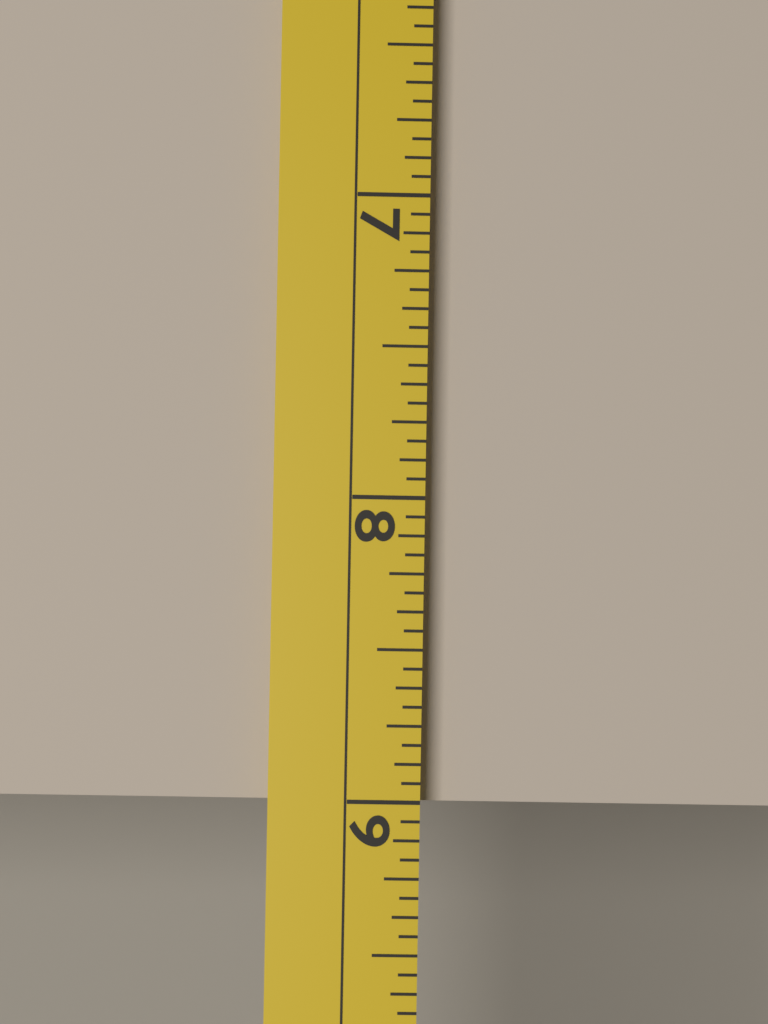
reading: 9.0000 (no unit)
